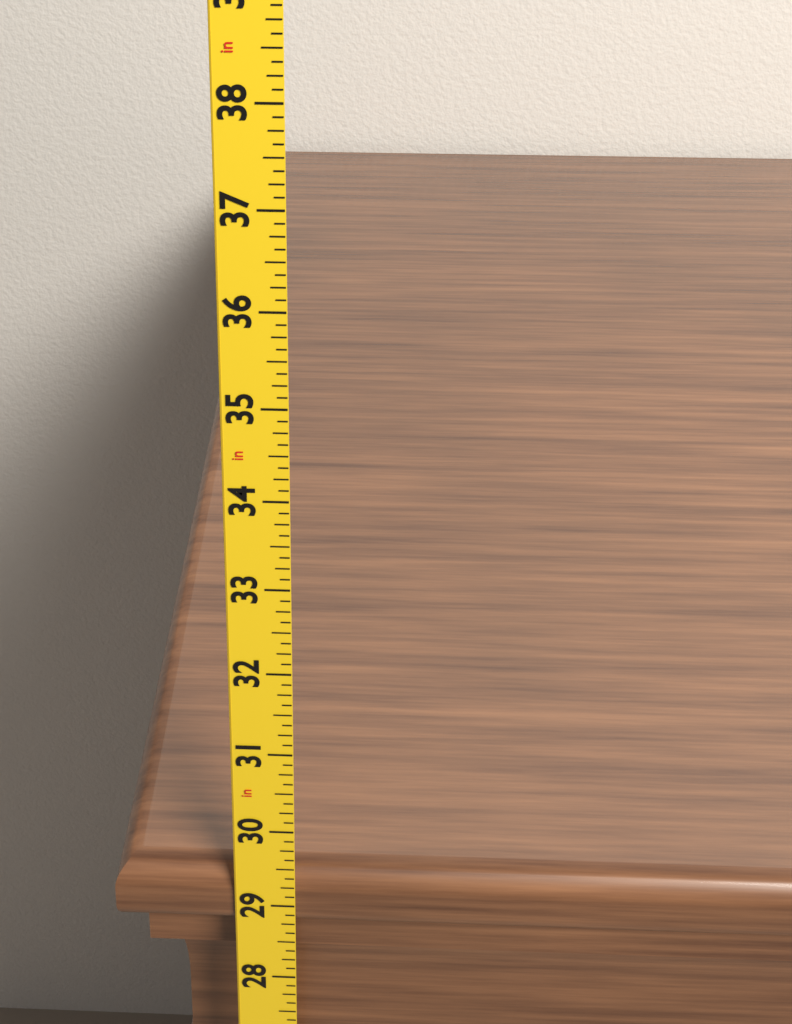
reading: 29.375 in
